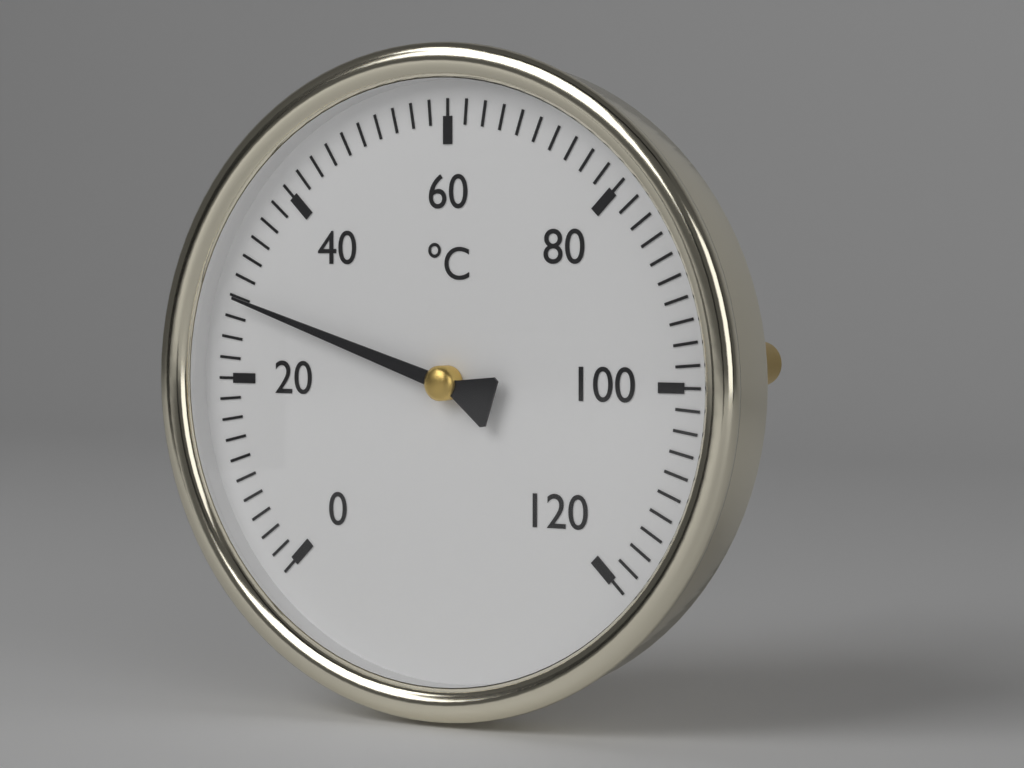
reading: 28 °C
